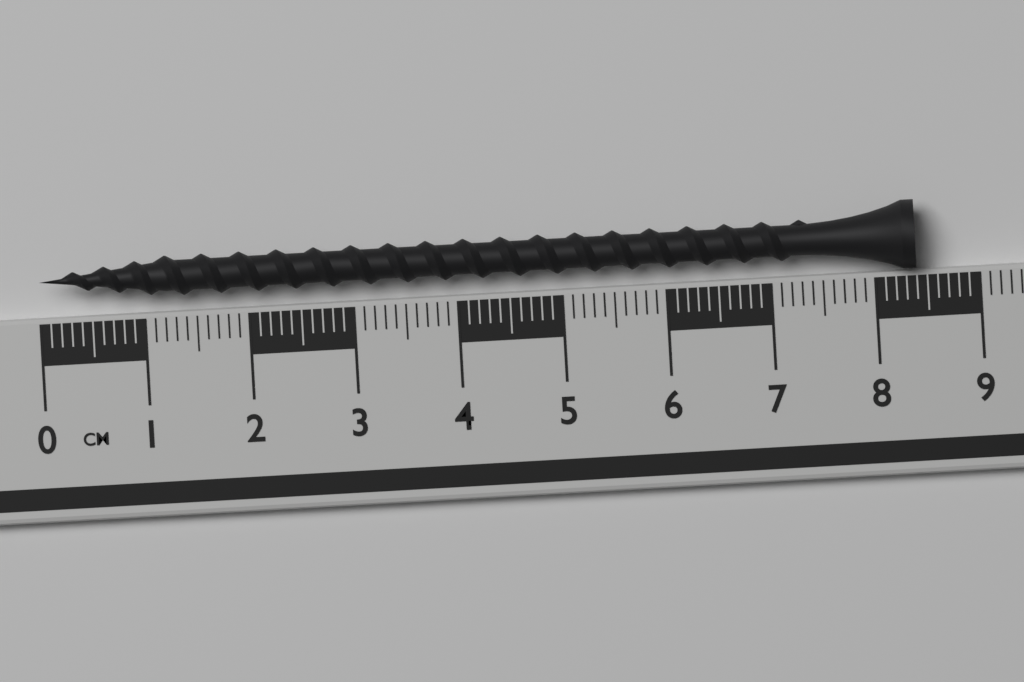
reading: 8.4 cm
